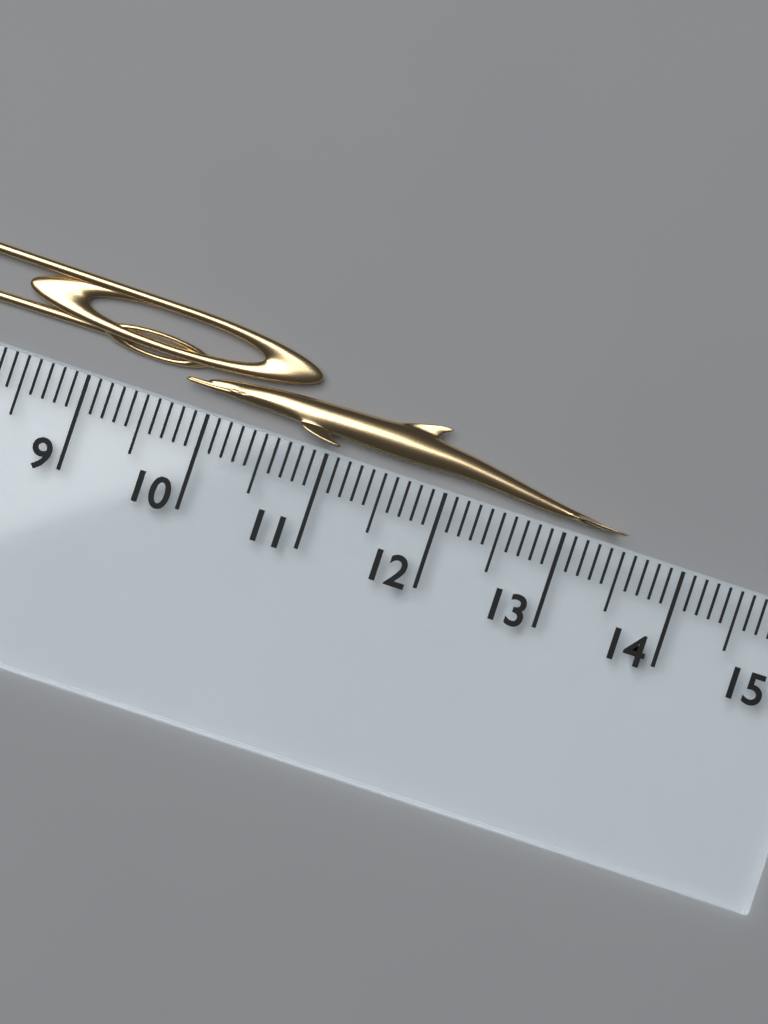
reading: 13.5 cm
